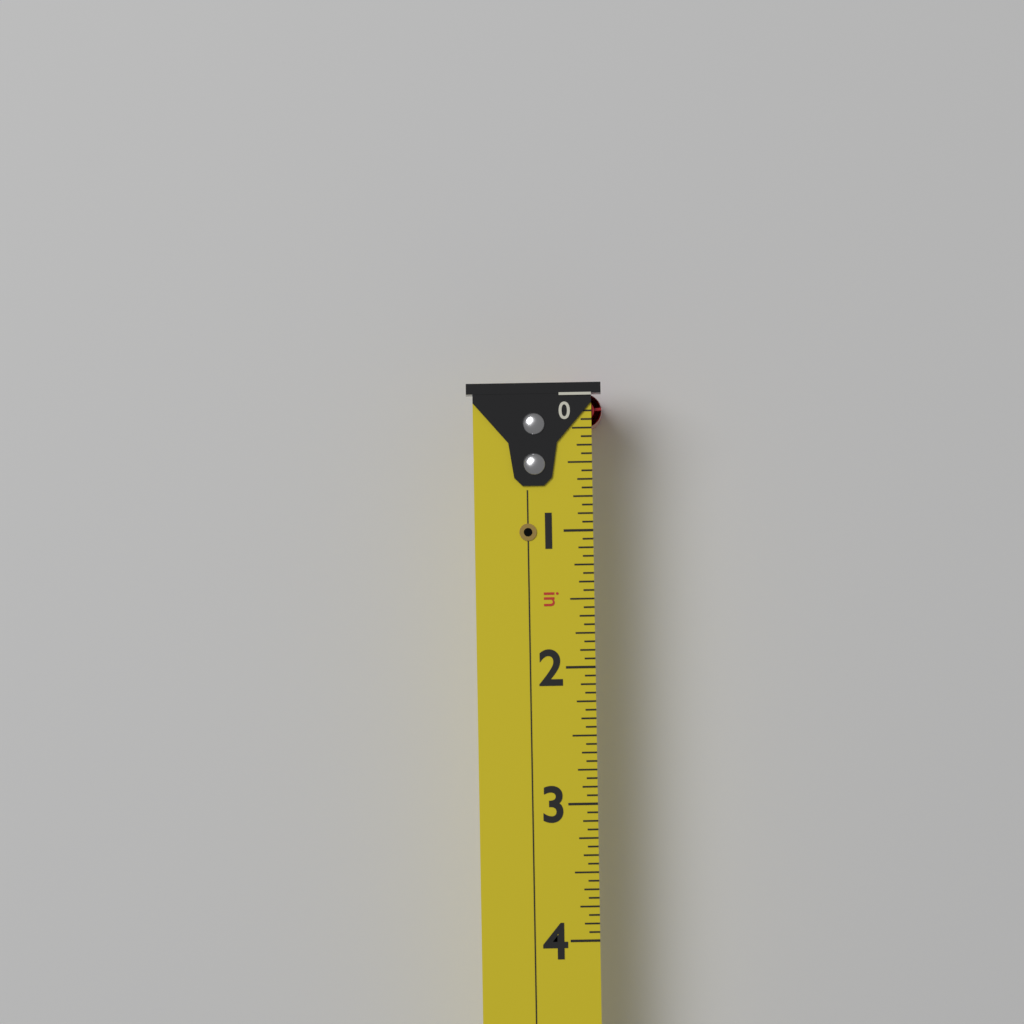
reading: 0.2500 in
